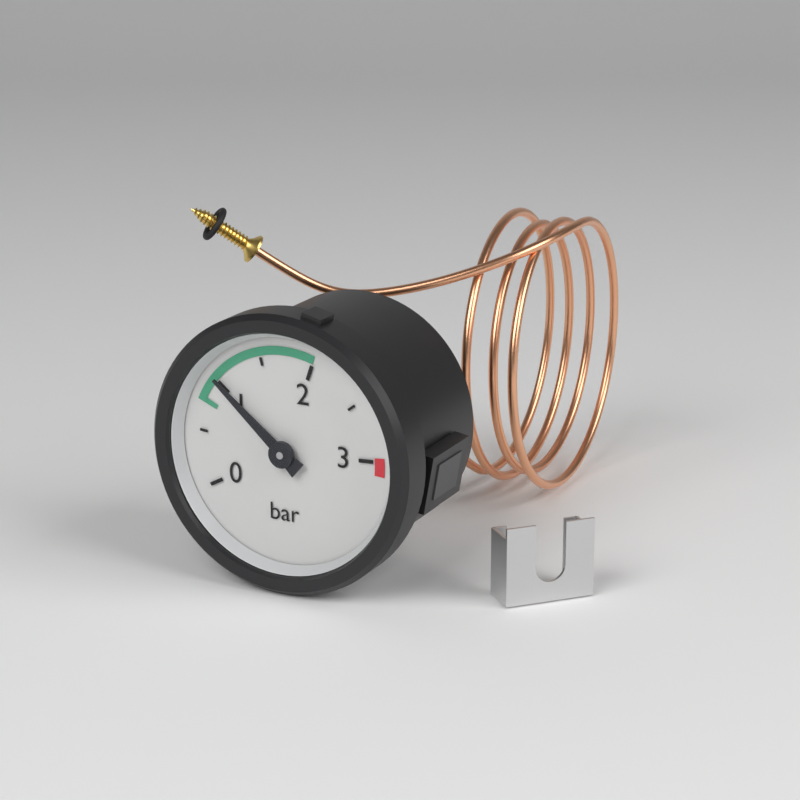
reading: 1.0 bar
